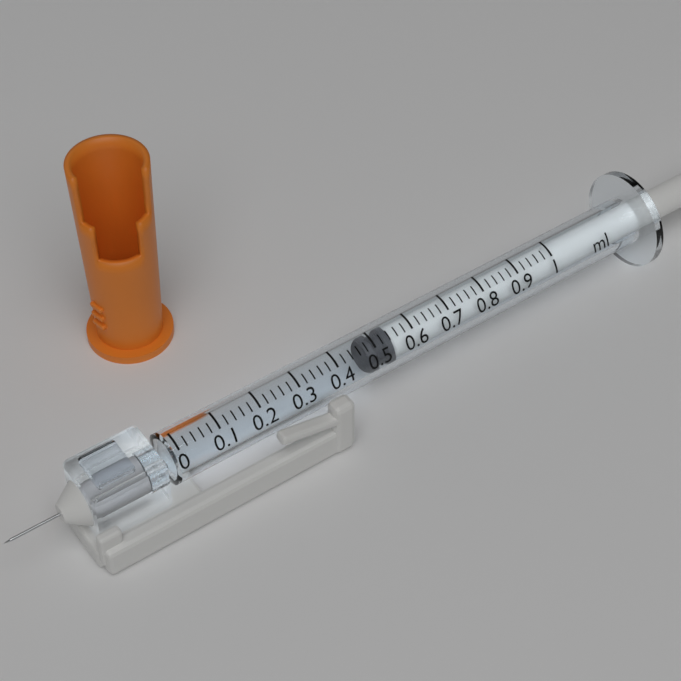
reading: 0.48 ml
